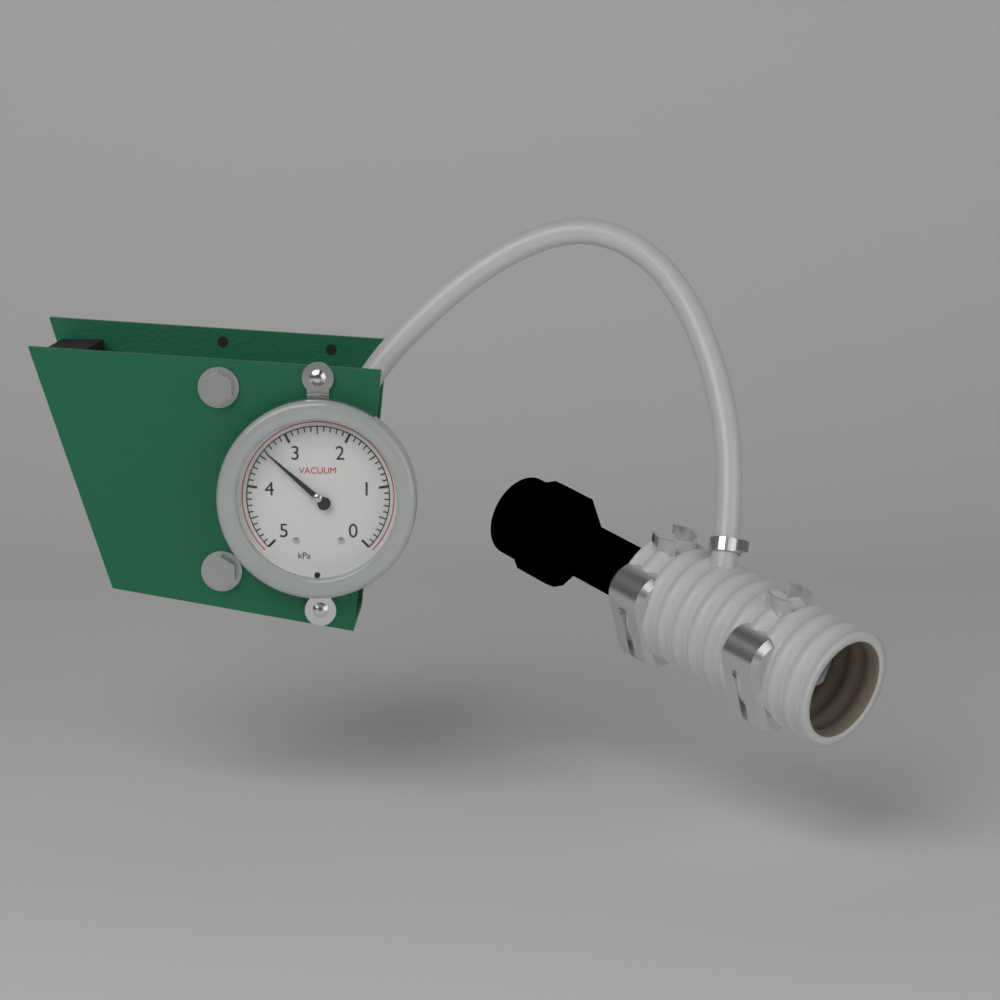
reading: 3.4 kPa
